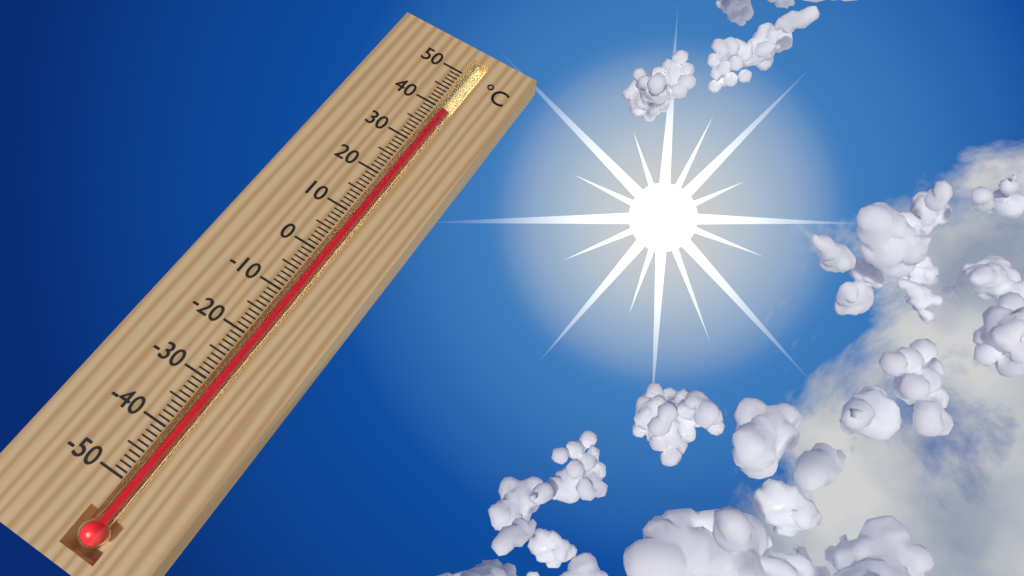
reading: 40 °C
